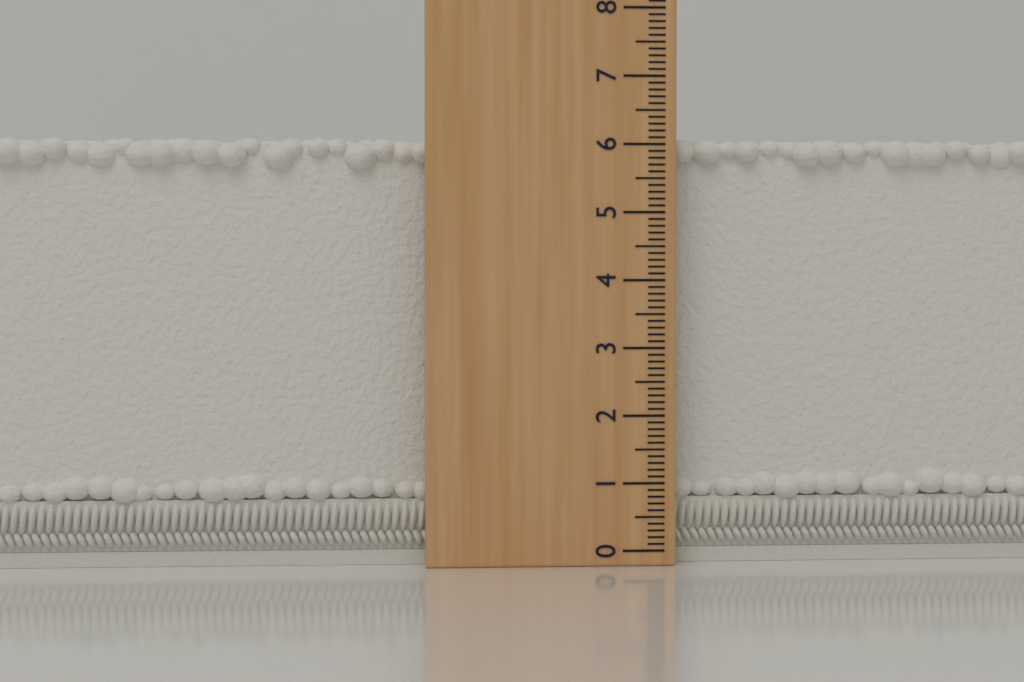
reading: 6.1 (no unit)
